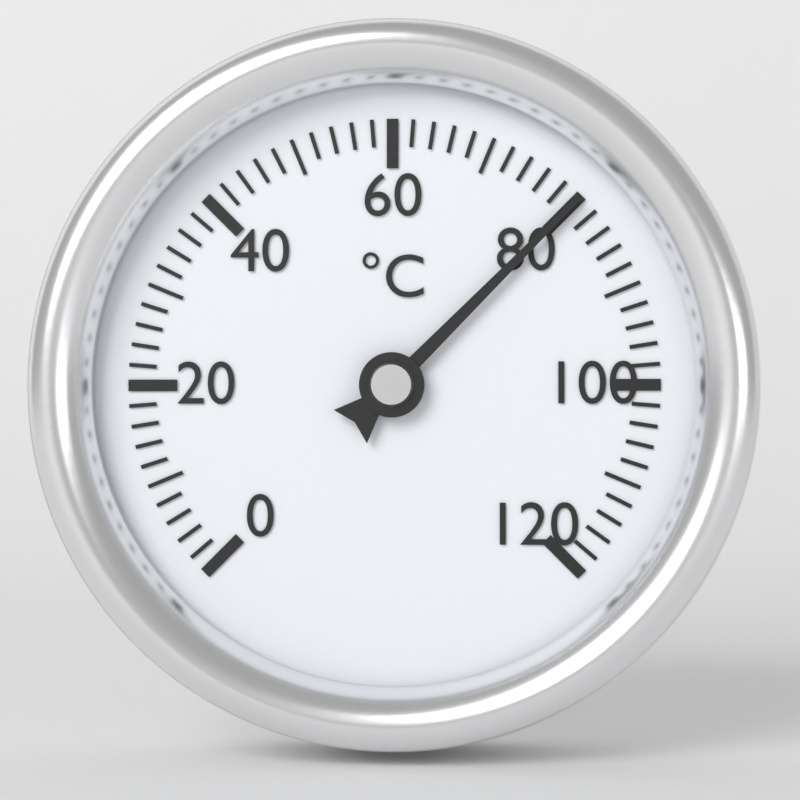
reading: 80 °C
